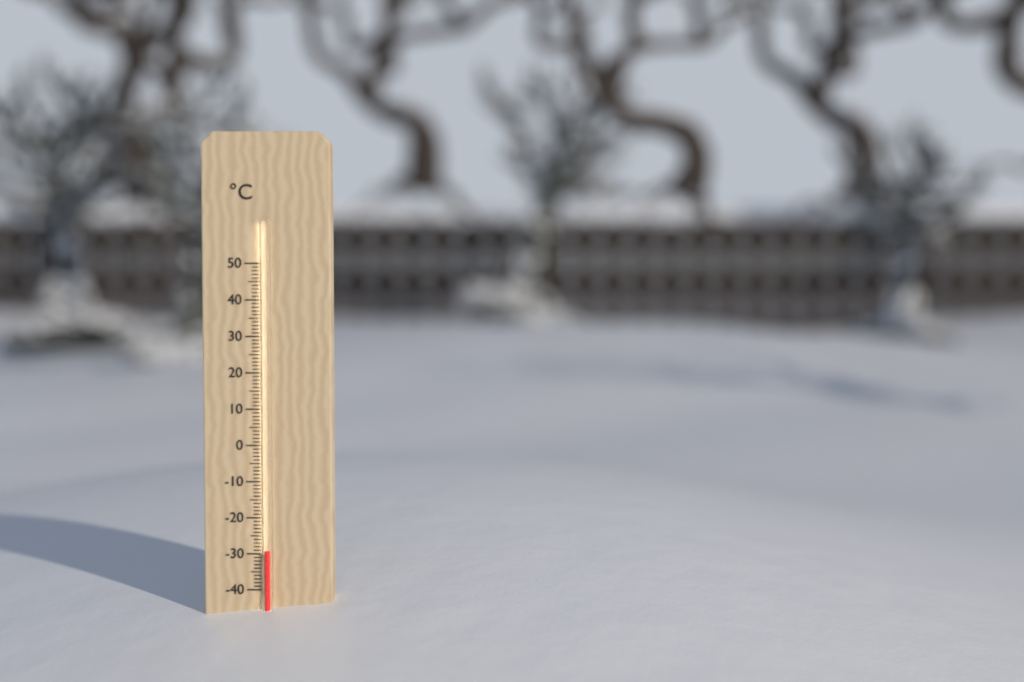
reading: -29 °C
